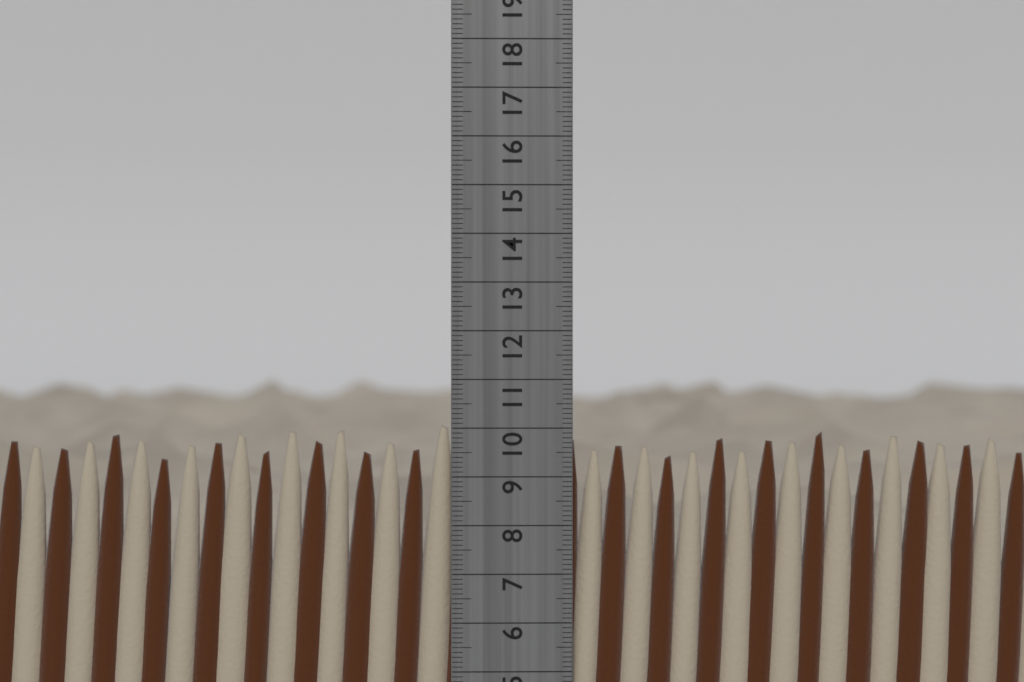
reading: 10.1 cm
